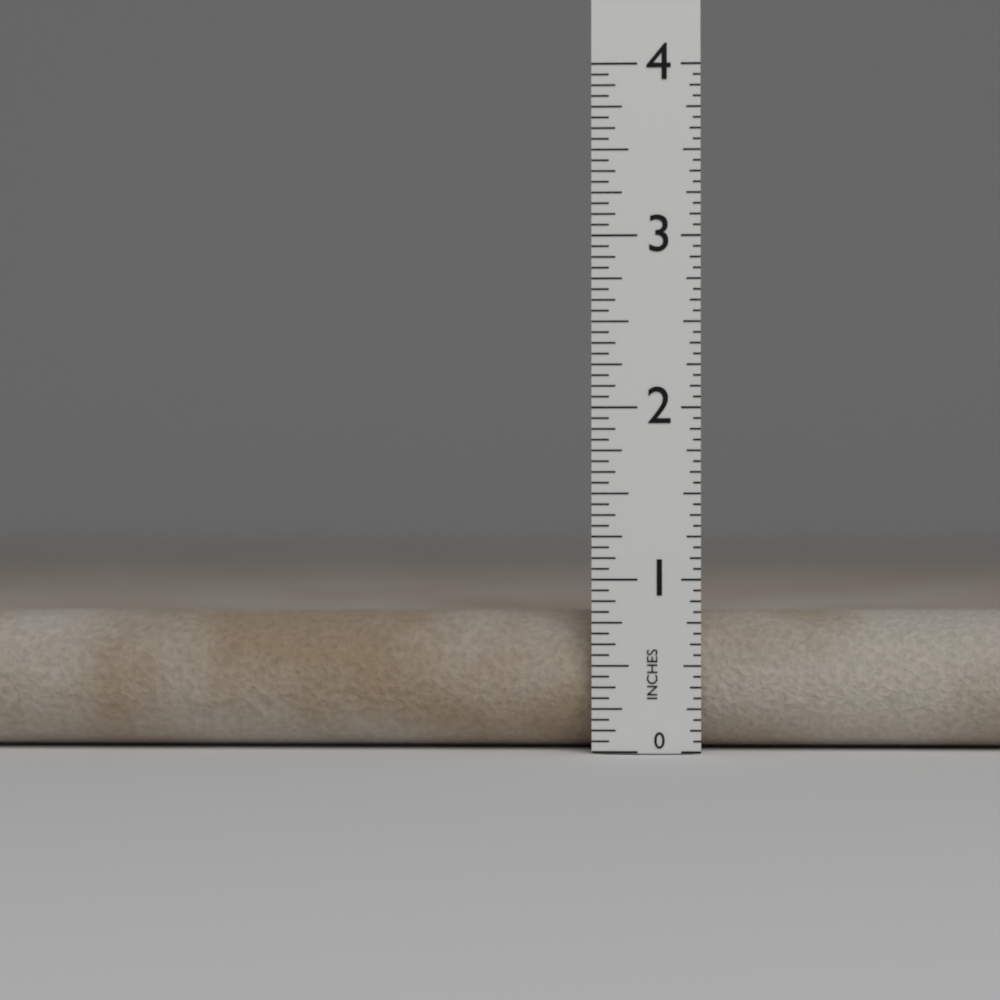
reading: 0.8125 in
